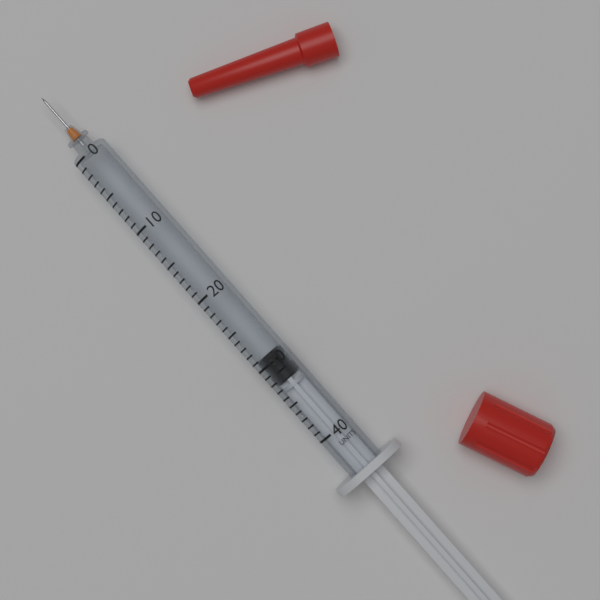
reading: 29 units
